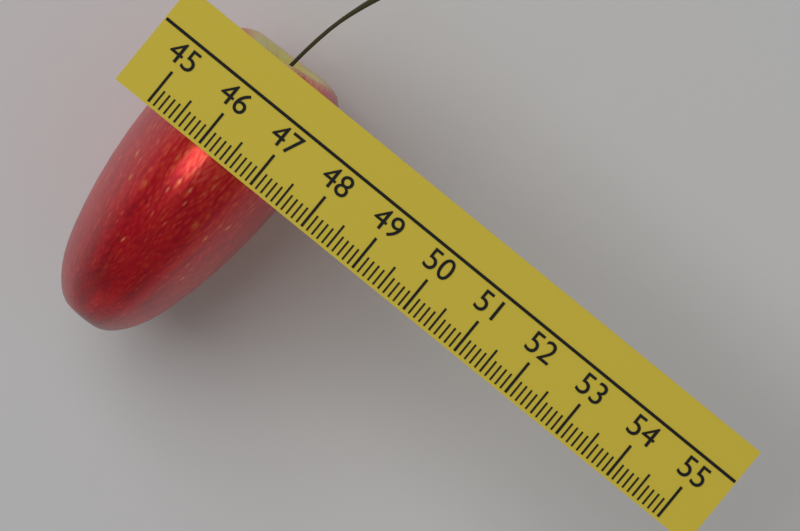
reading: 47.6 (no unit)
